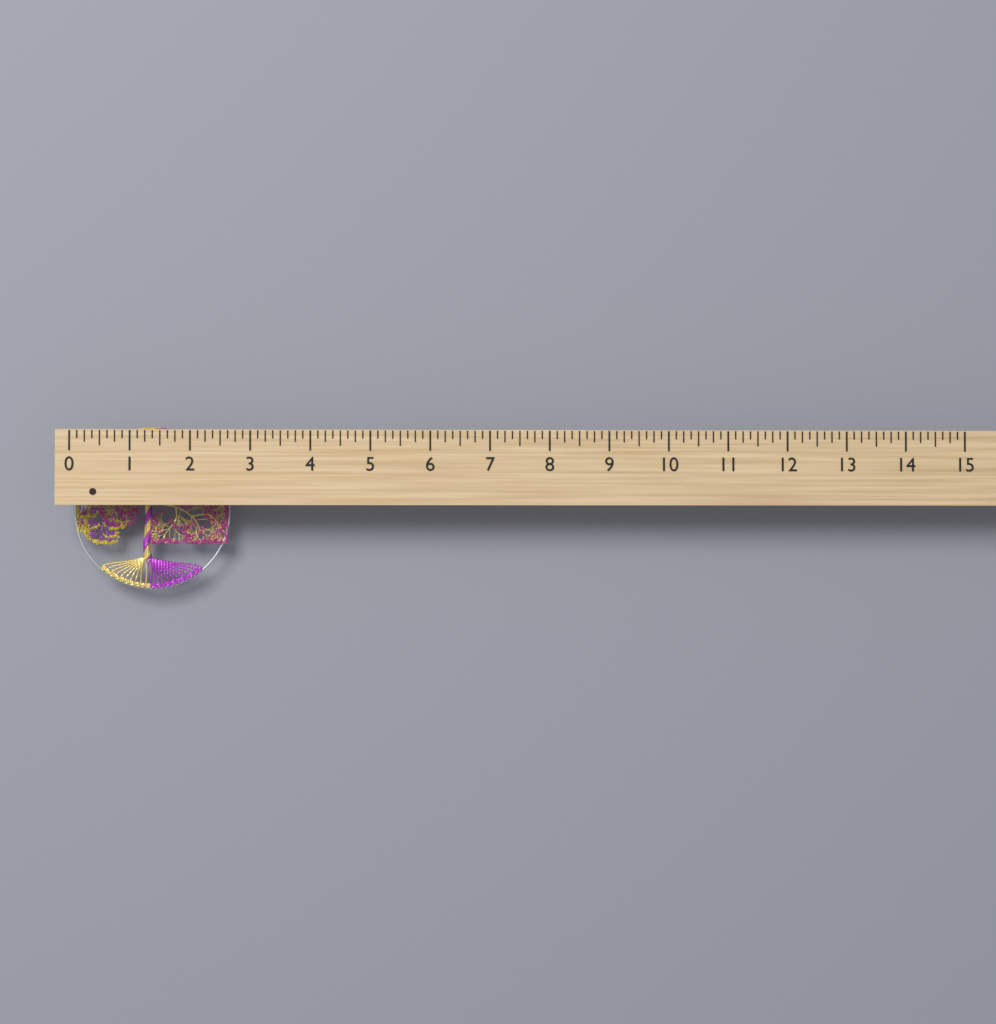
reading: 2.625 (no unit)
